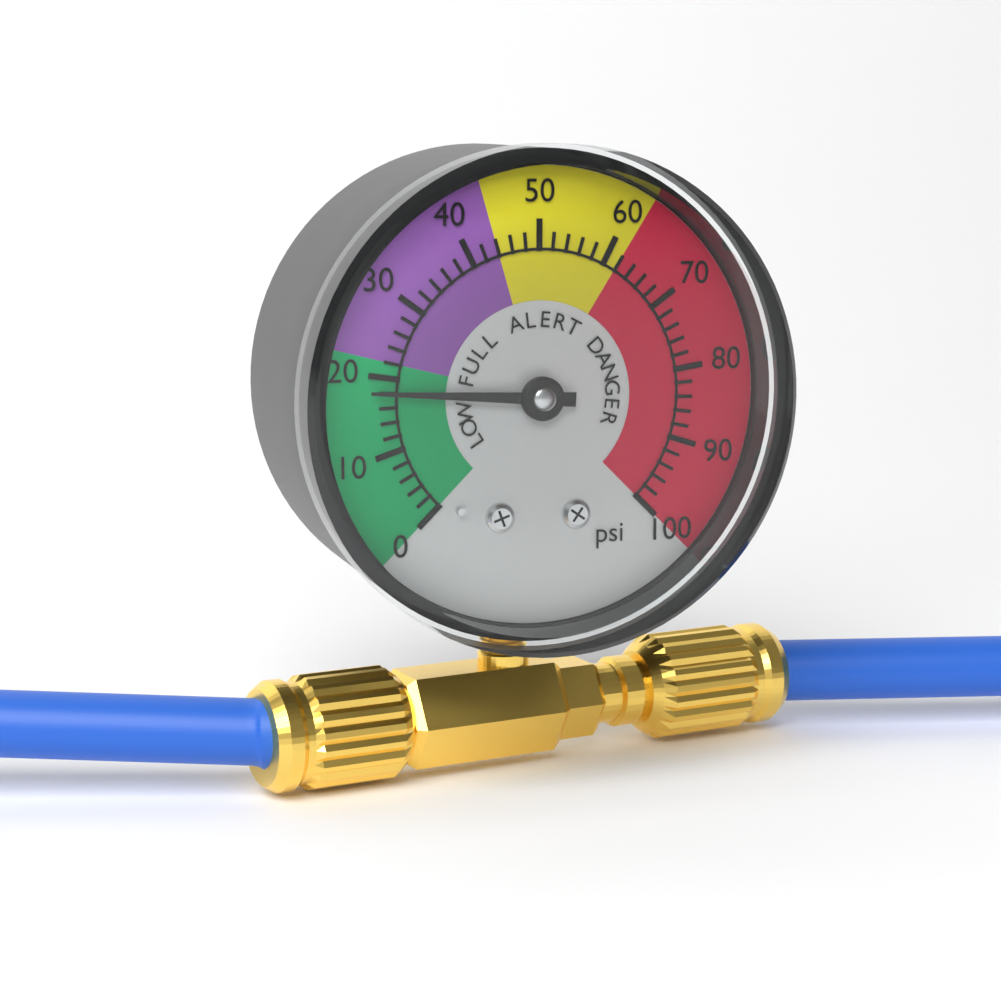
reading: 18 psi
